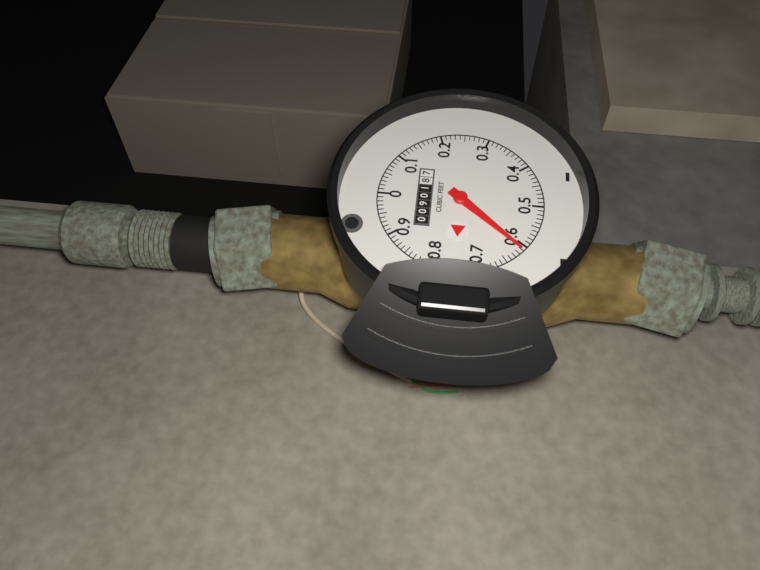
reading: 0.61 cubic feet
